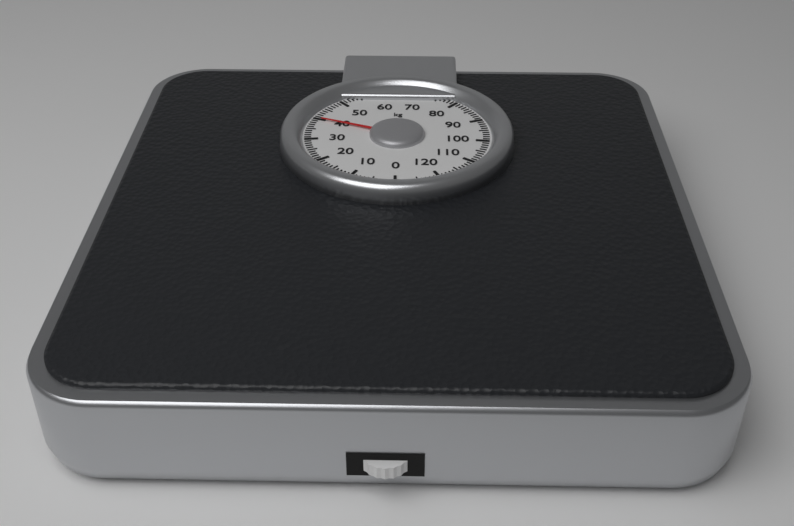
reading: 40 kg
